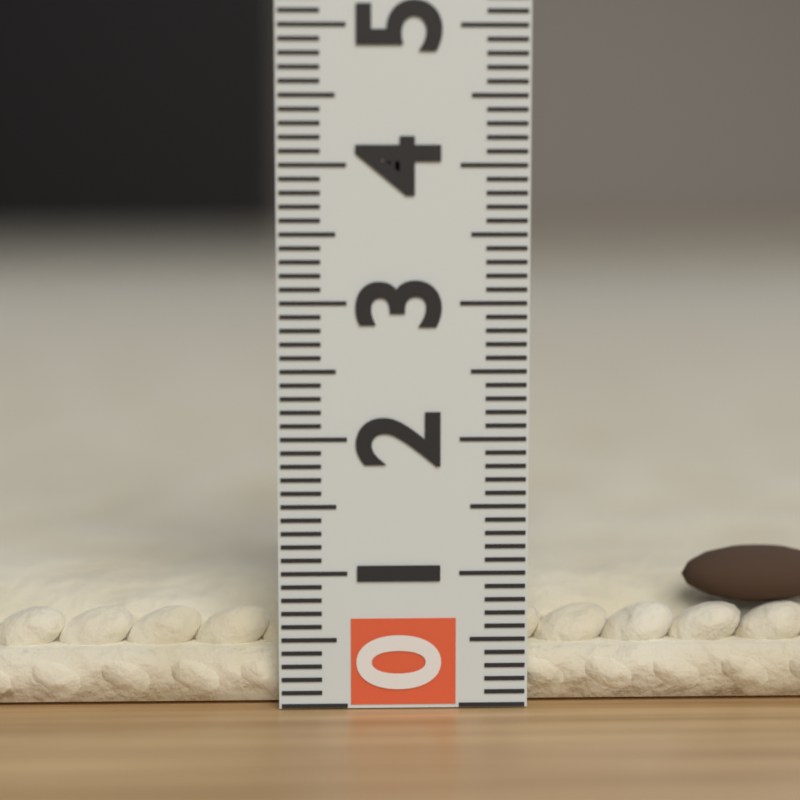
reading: 0.8 (no unit)
